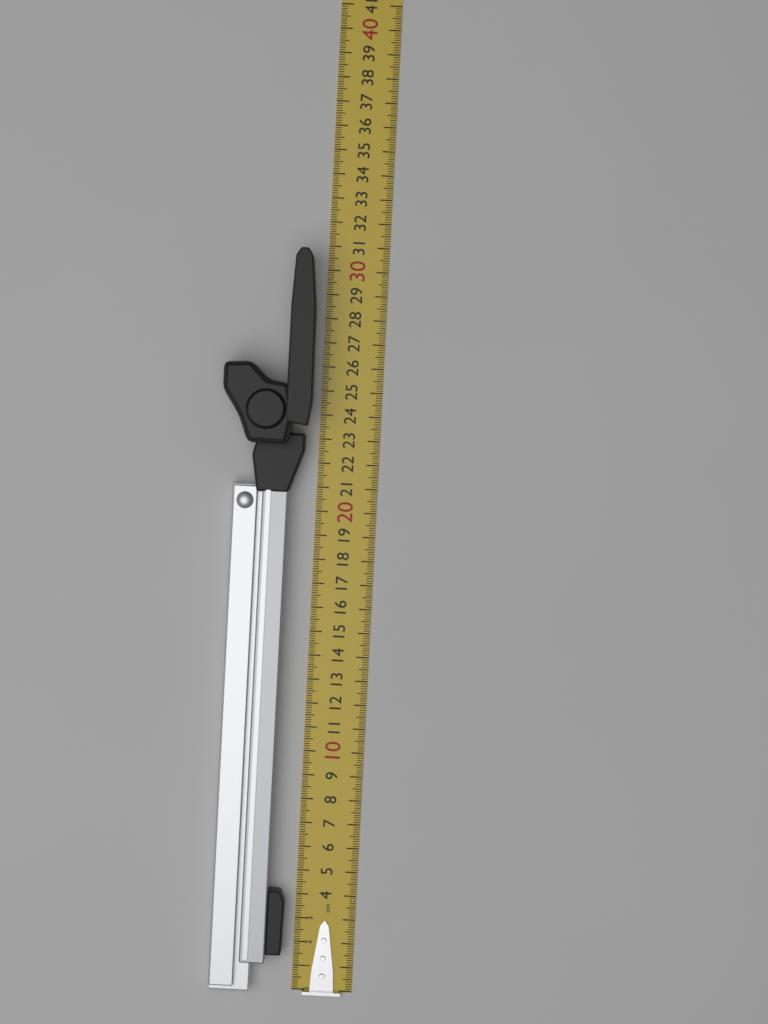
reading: 30.7 cm
